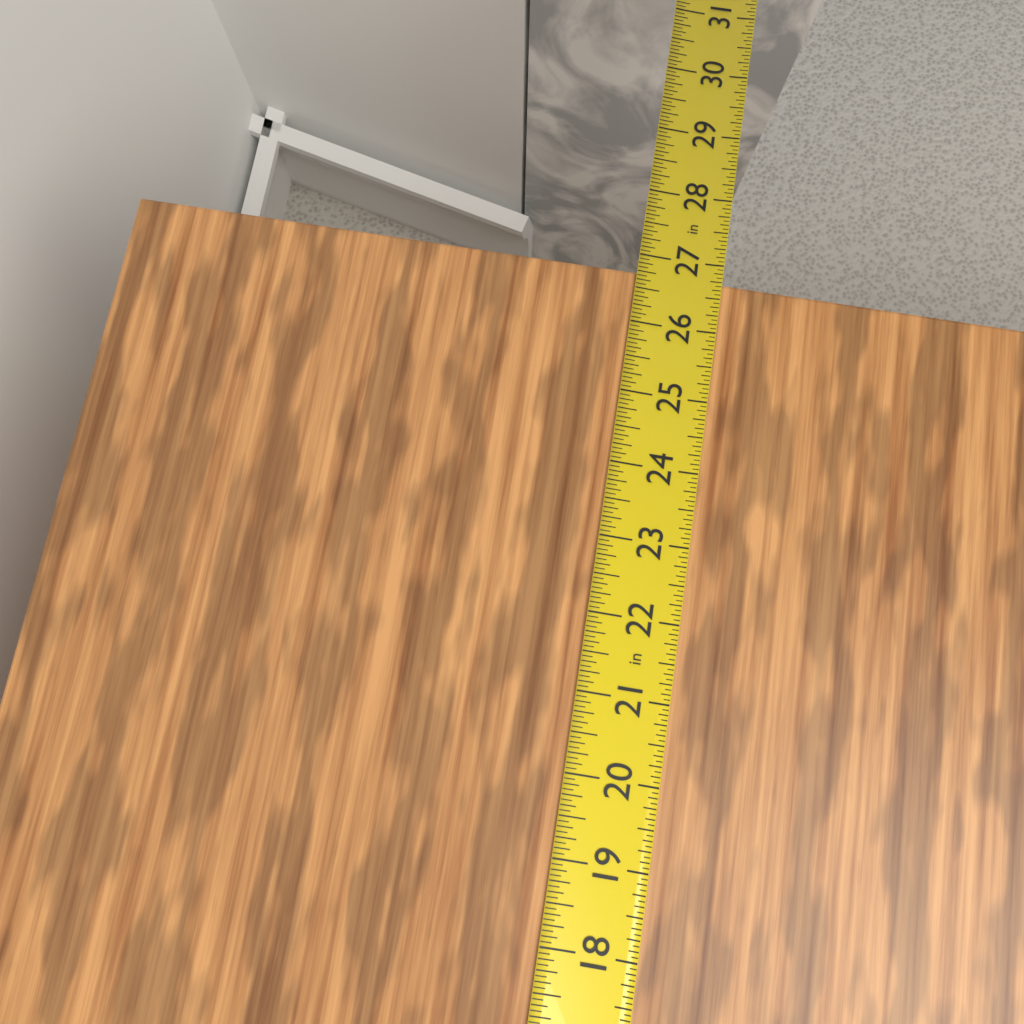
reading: 26.7500 in
